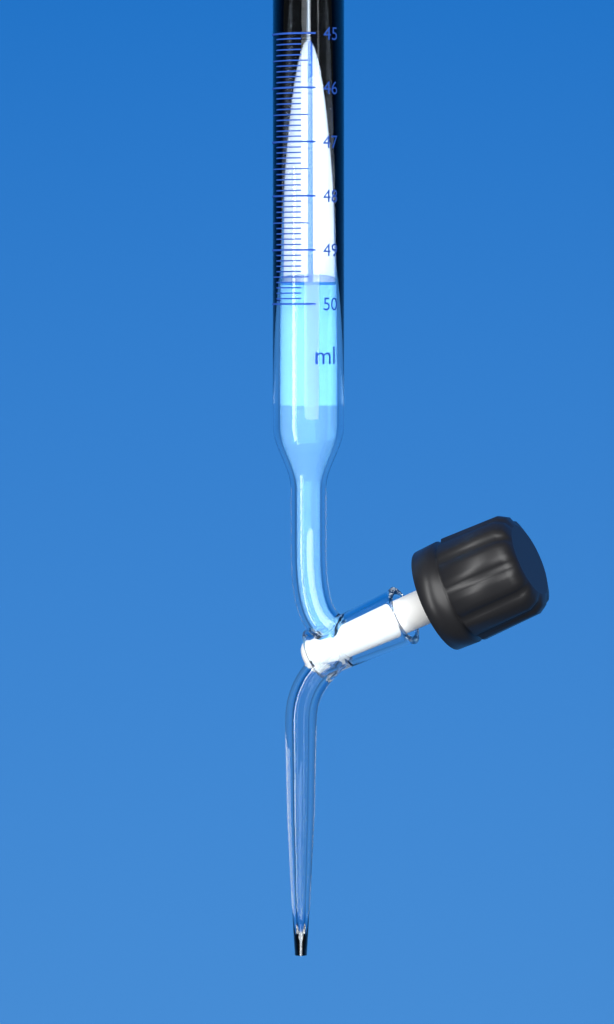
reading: 49.6 ml
